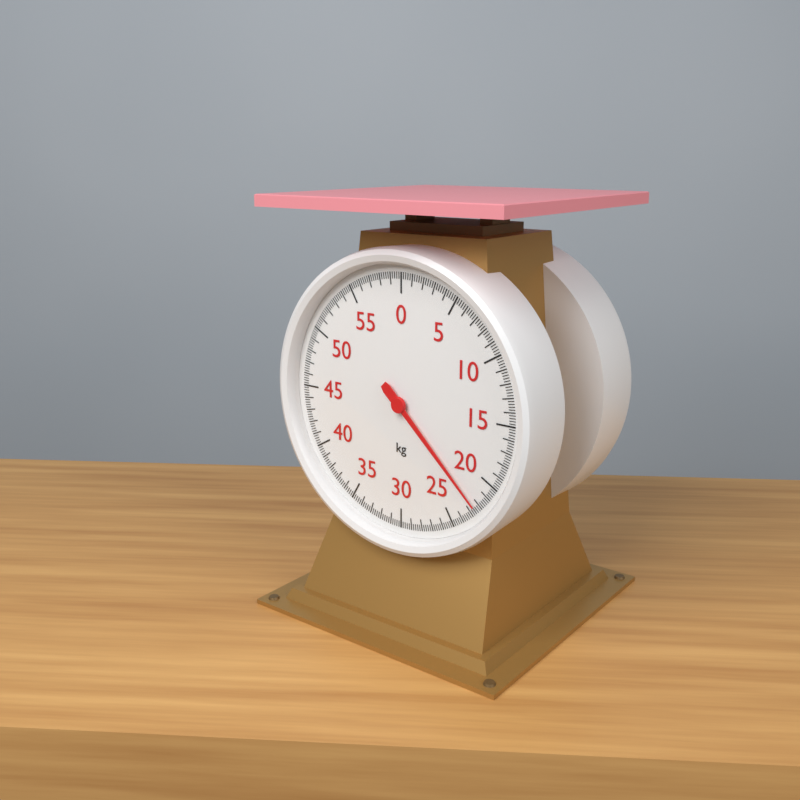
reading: 22.4 kg
